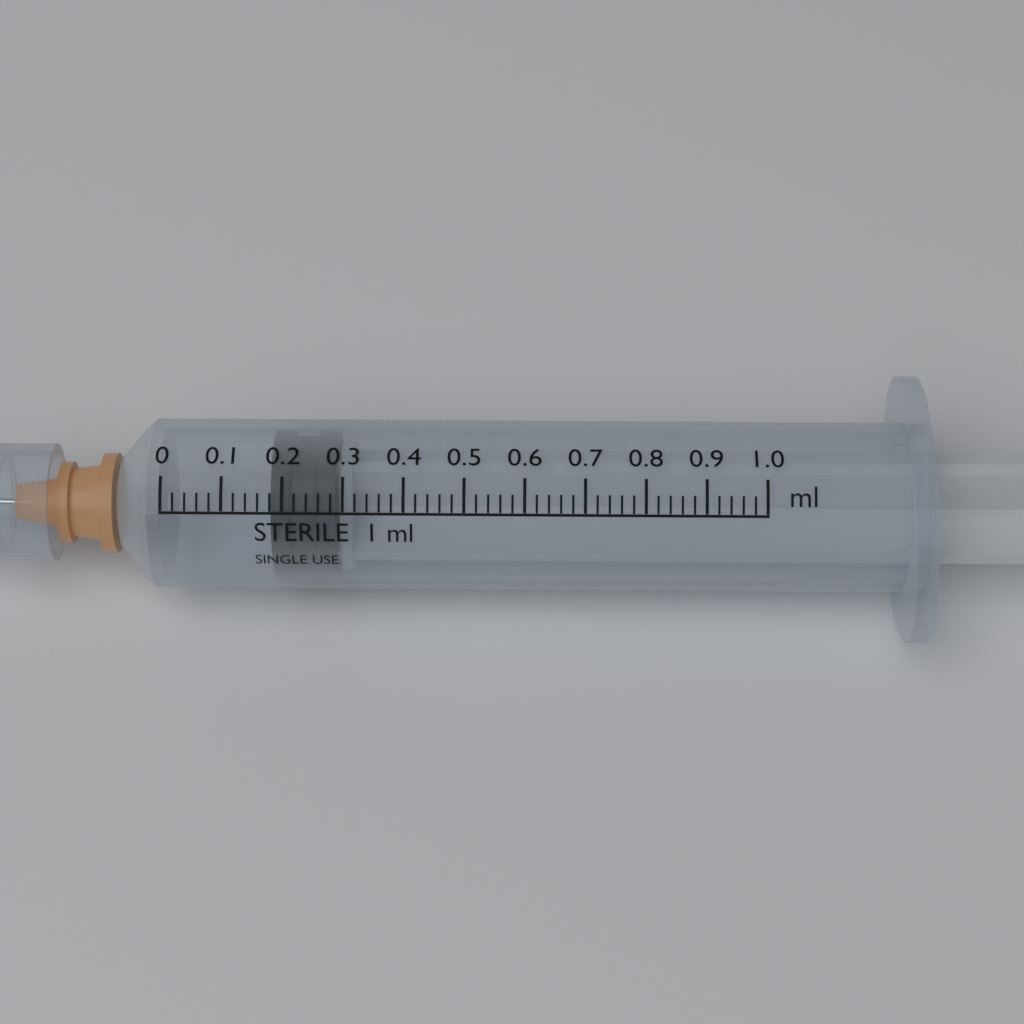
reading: 0.18 ml
